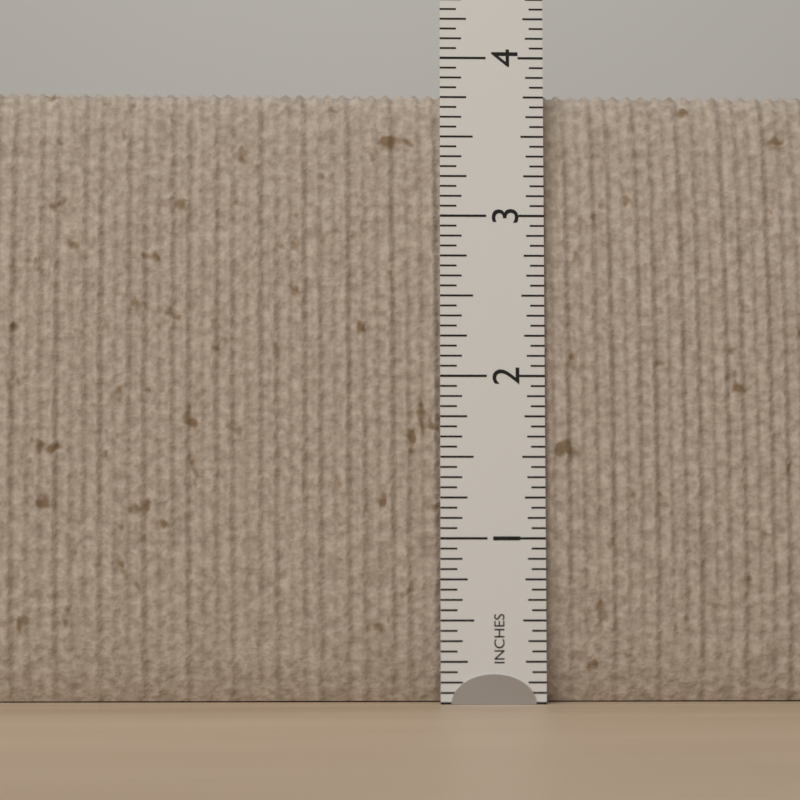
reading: 3.8125 in
